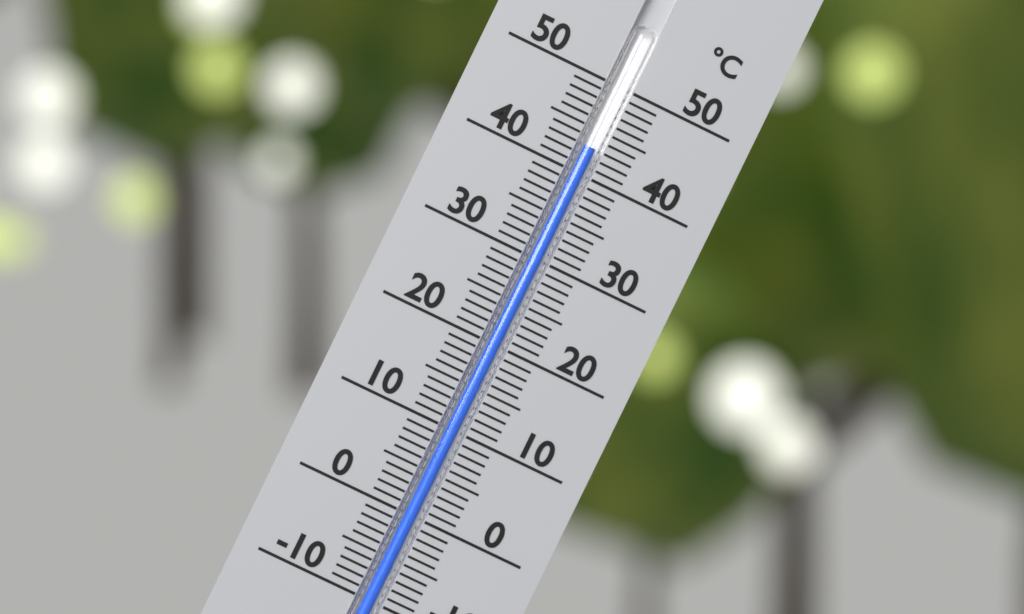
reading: 43 °C
